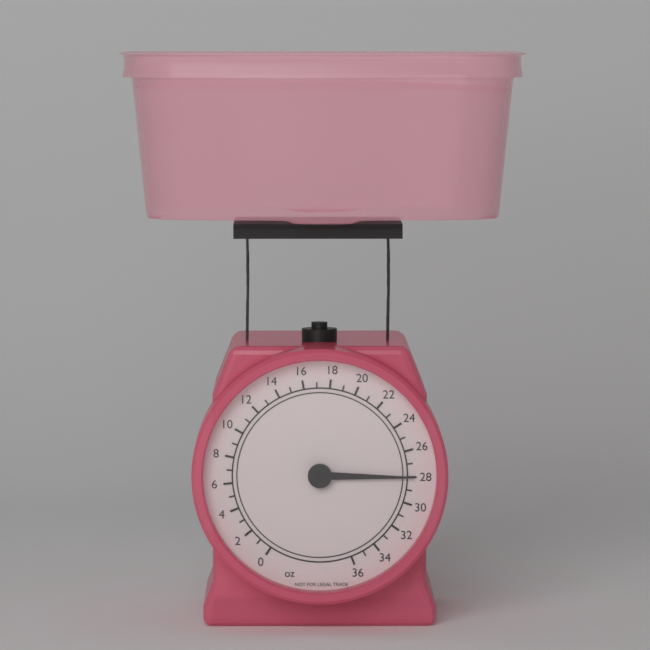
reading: 28 oz
